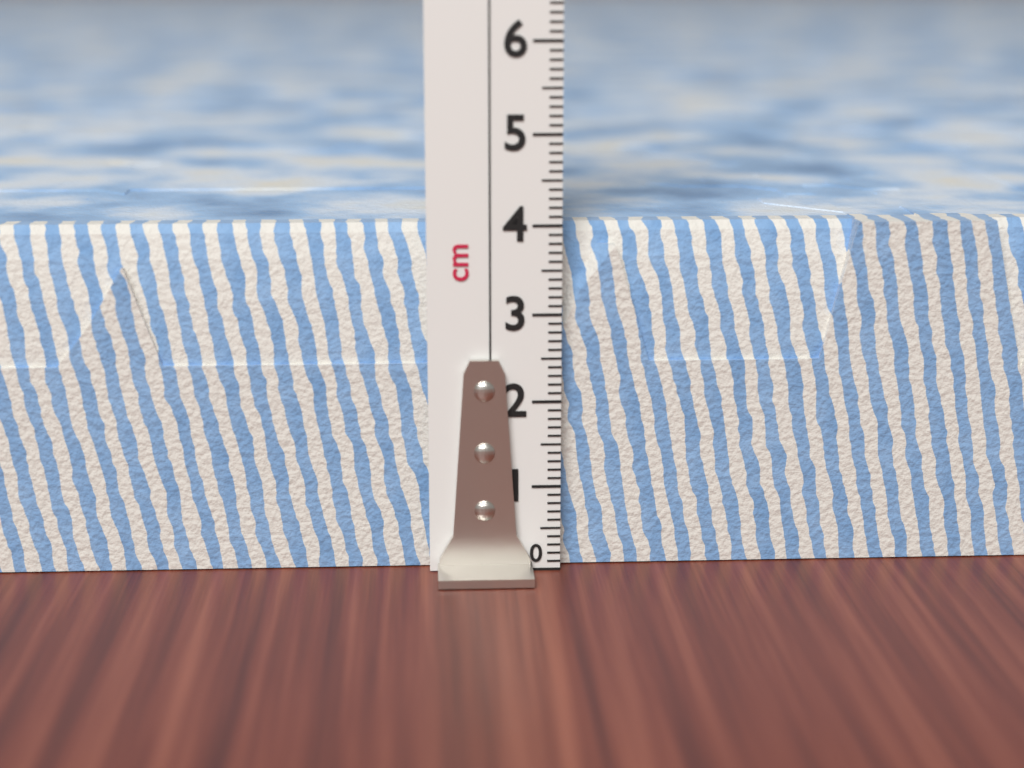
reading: 4.0 cm
